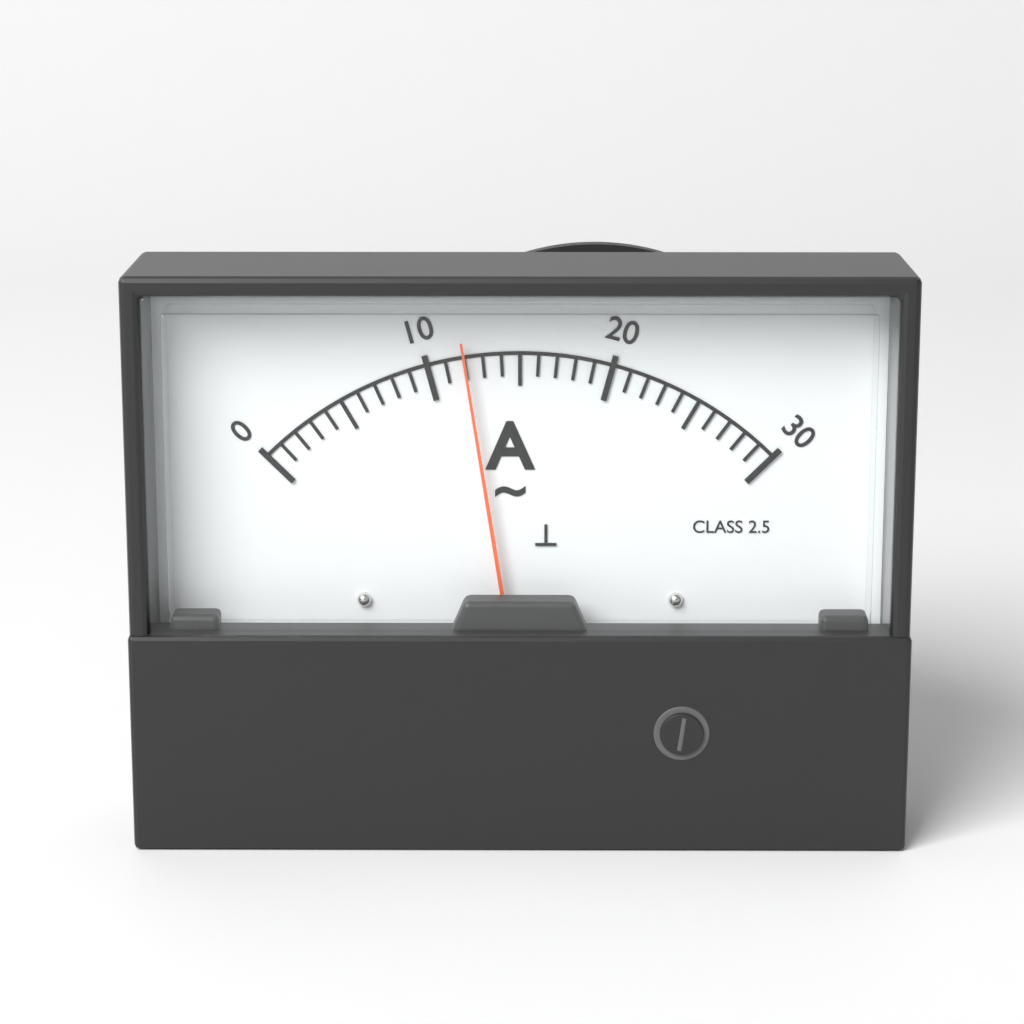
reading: 12 A
